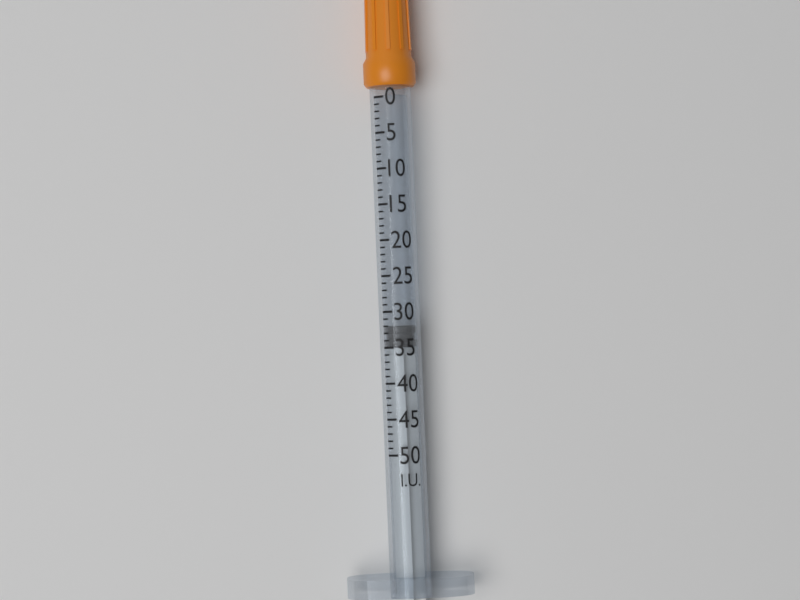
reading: 32 I.U.
